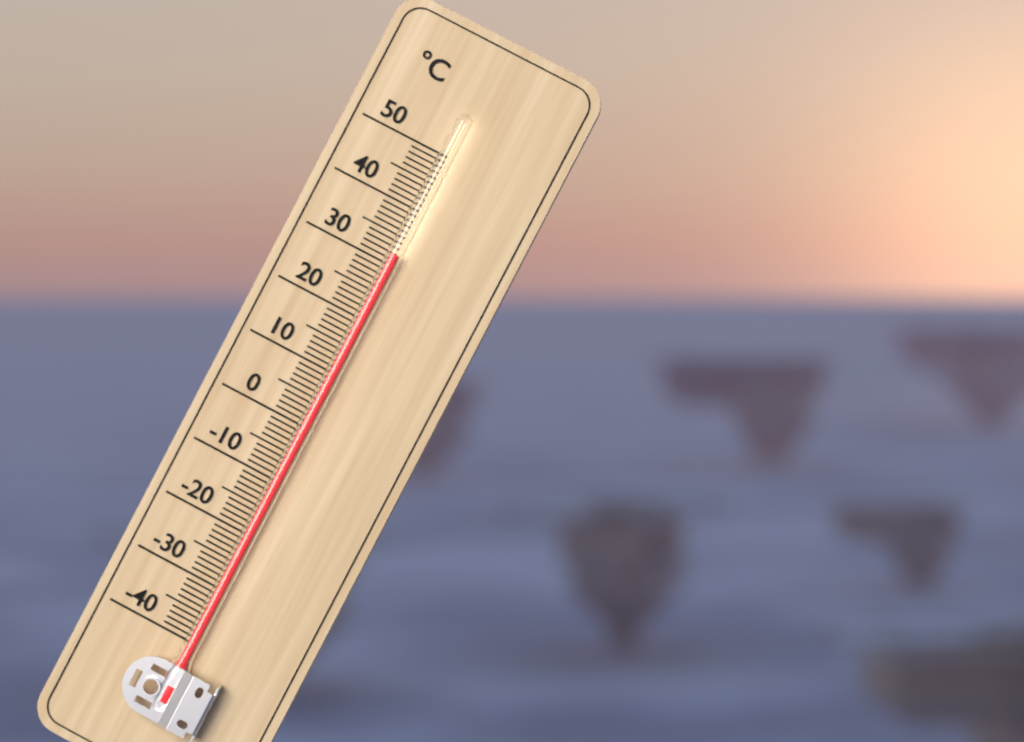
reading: 32 °C
